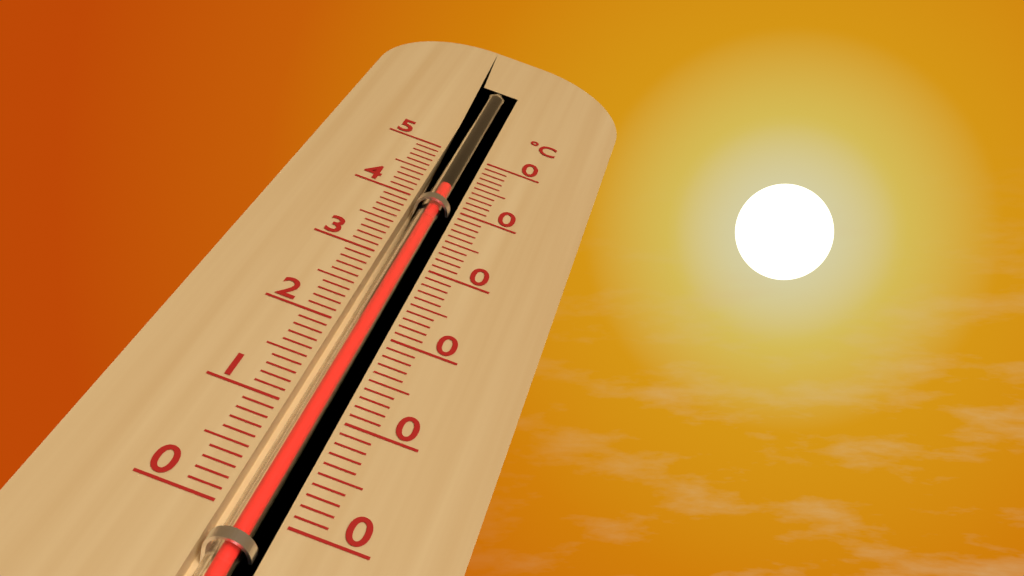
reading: 43 °C
